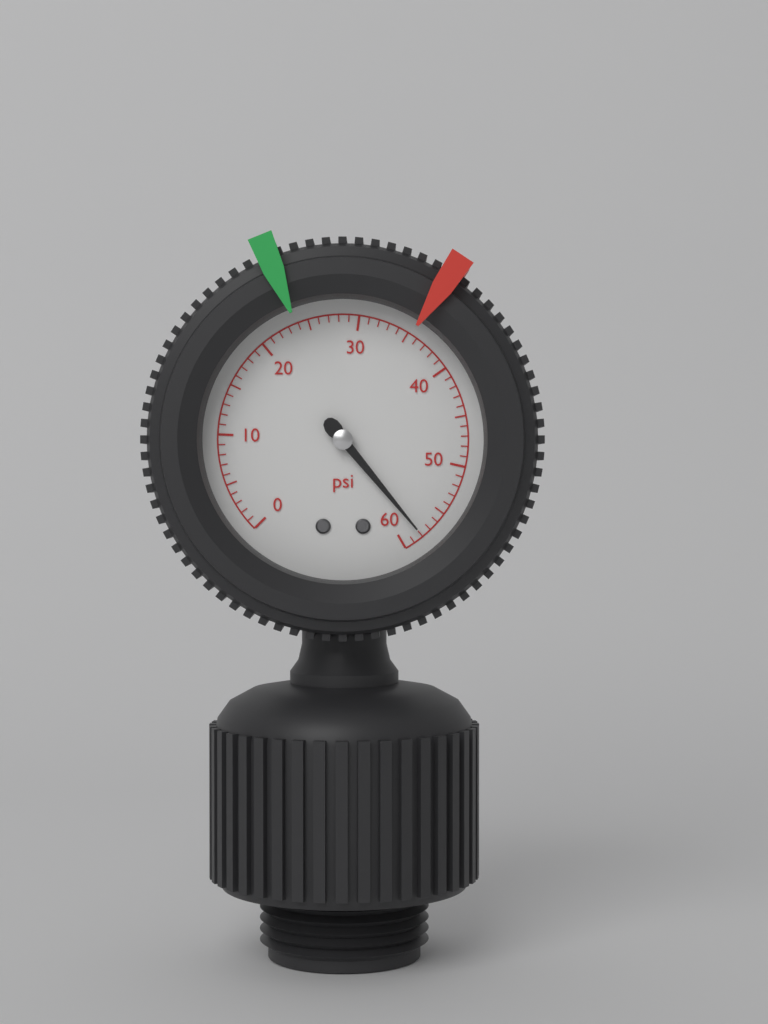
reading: 58 psi
